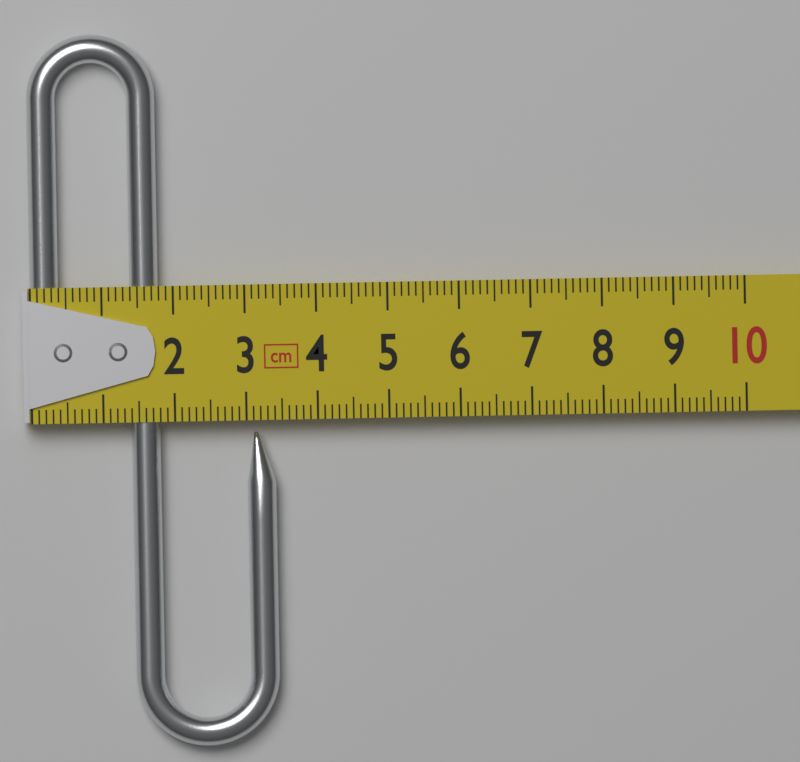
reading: 3.4 cm
